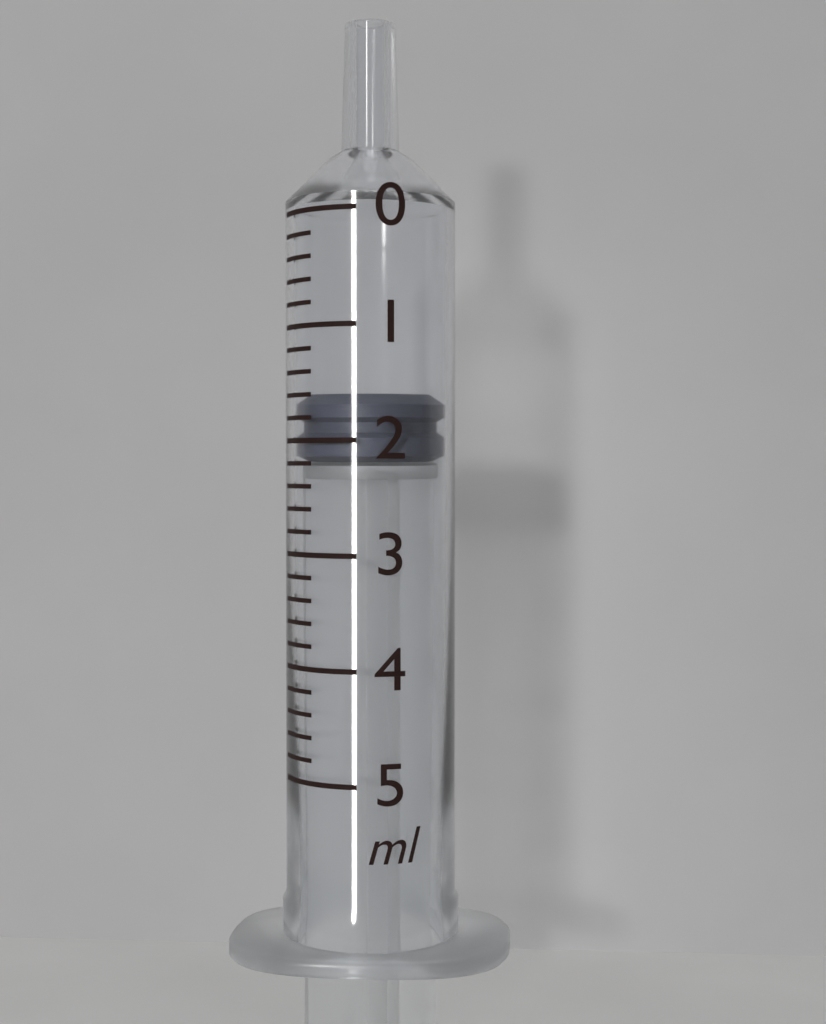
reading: 1.6 ml
